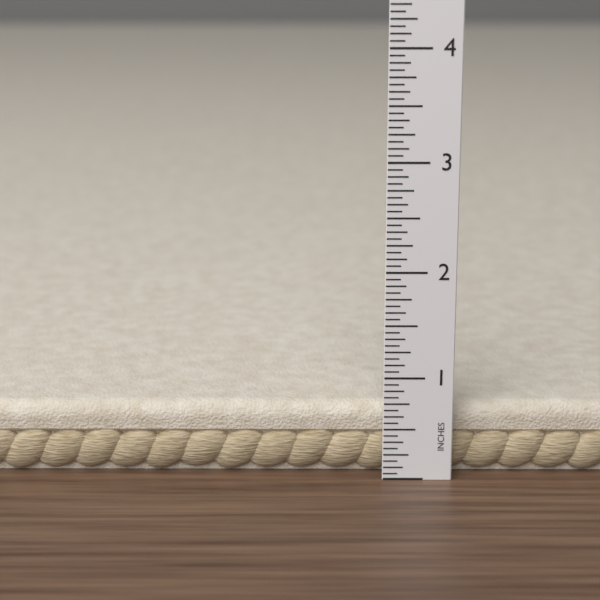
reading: 0.6875 in
